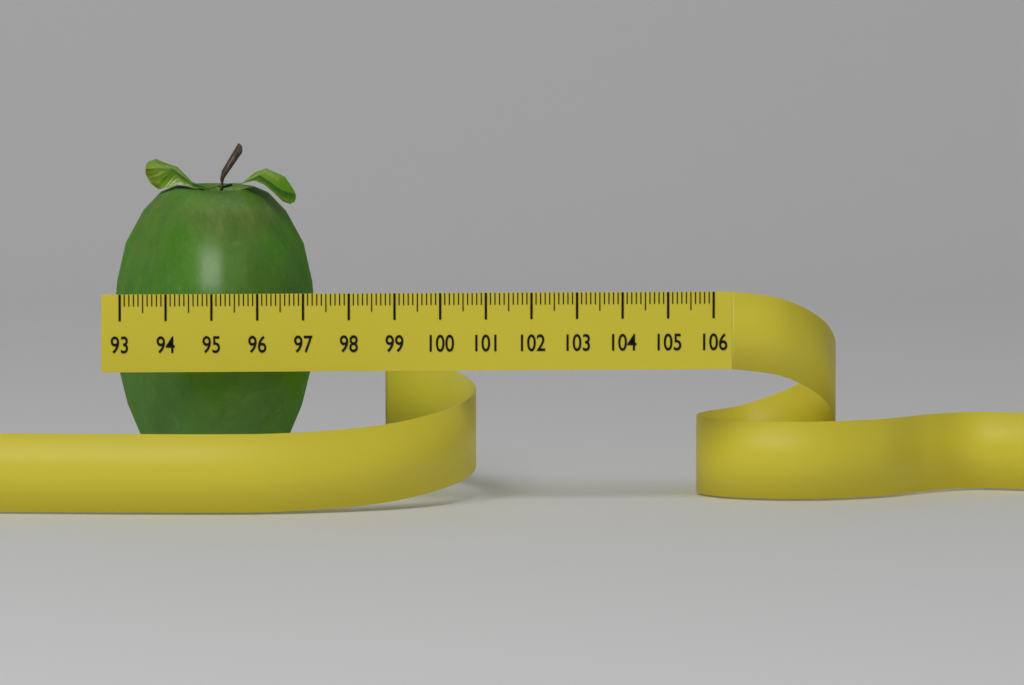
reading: 97.5 (no unit)
